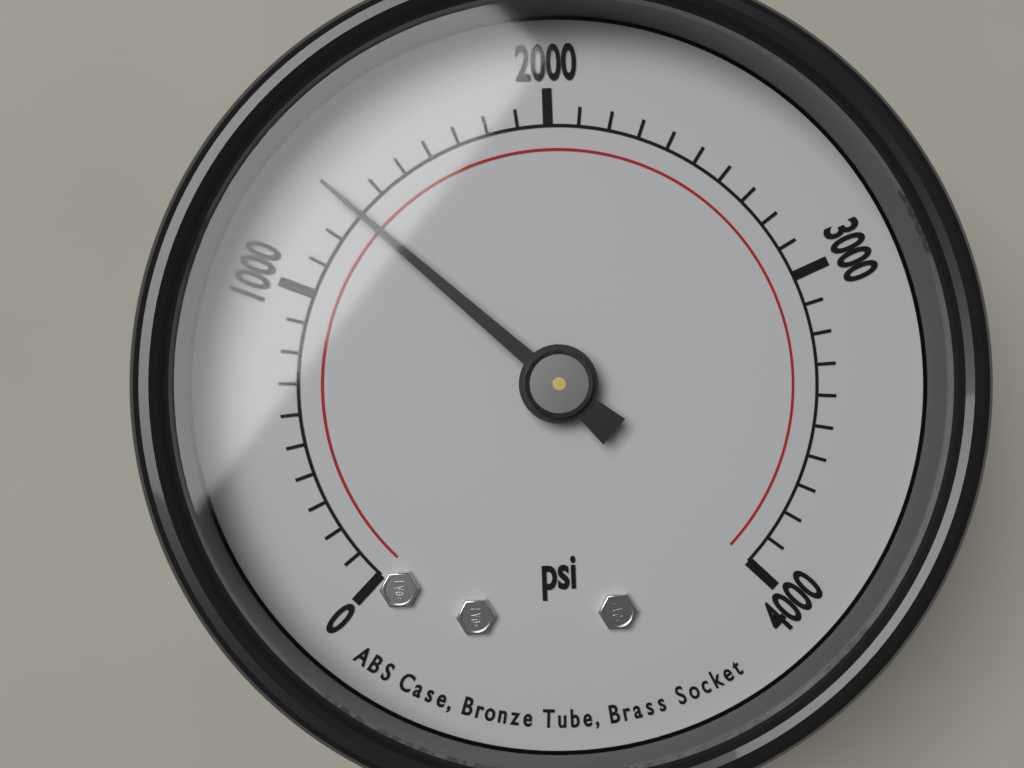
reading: 1300 psi
